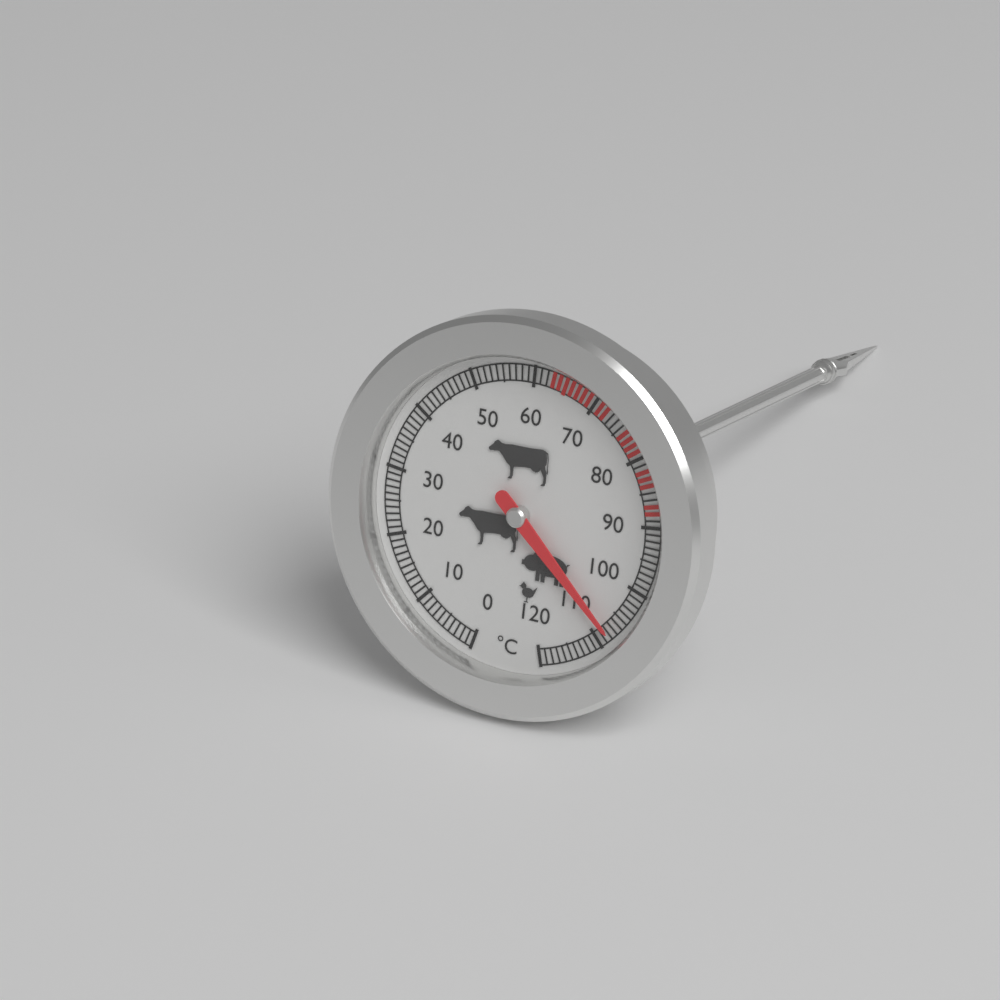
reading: 108 °C
